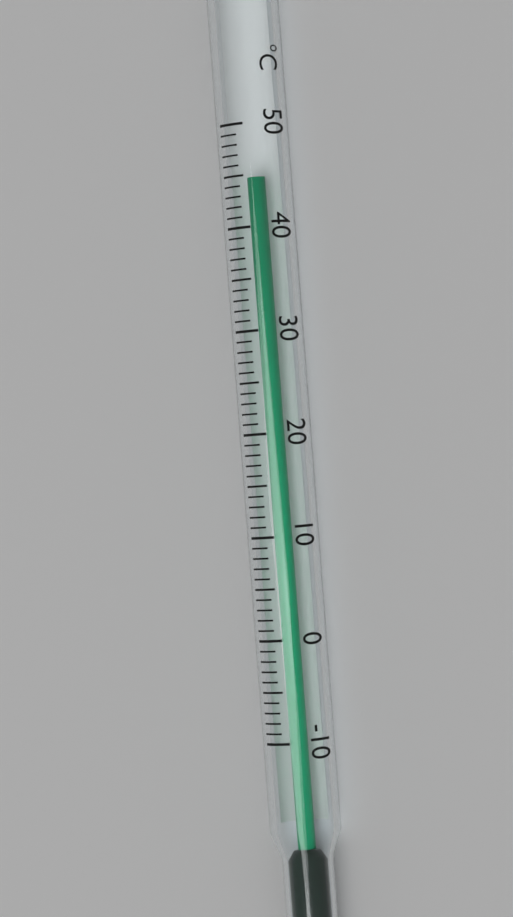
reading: 45 °C
